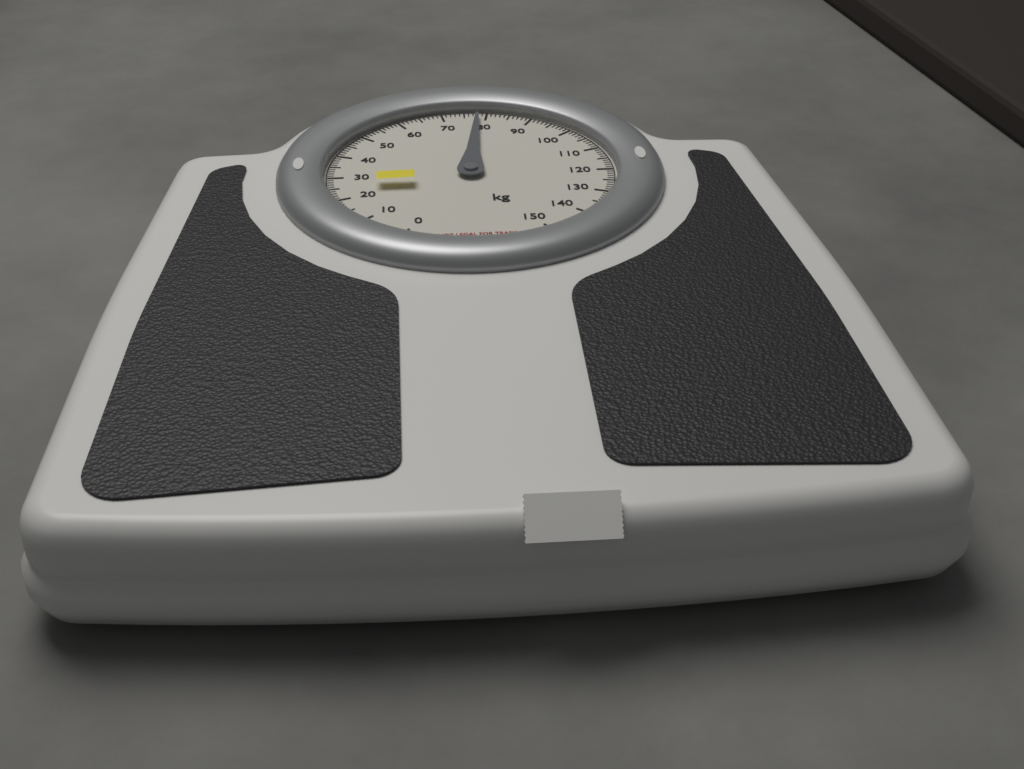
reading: 78 kg
